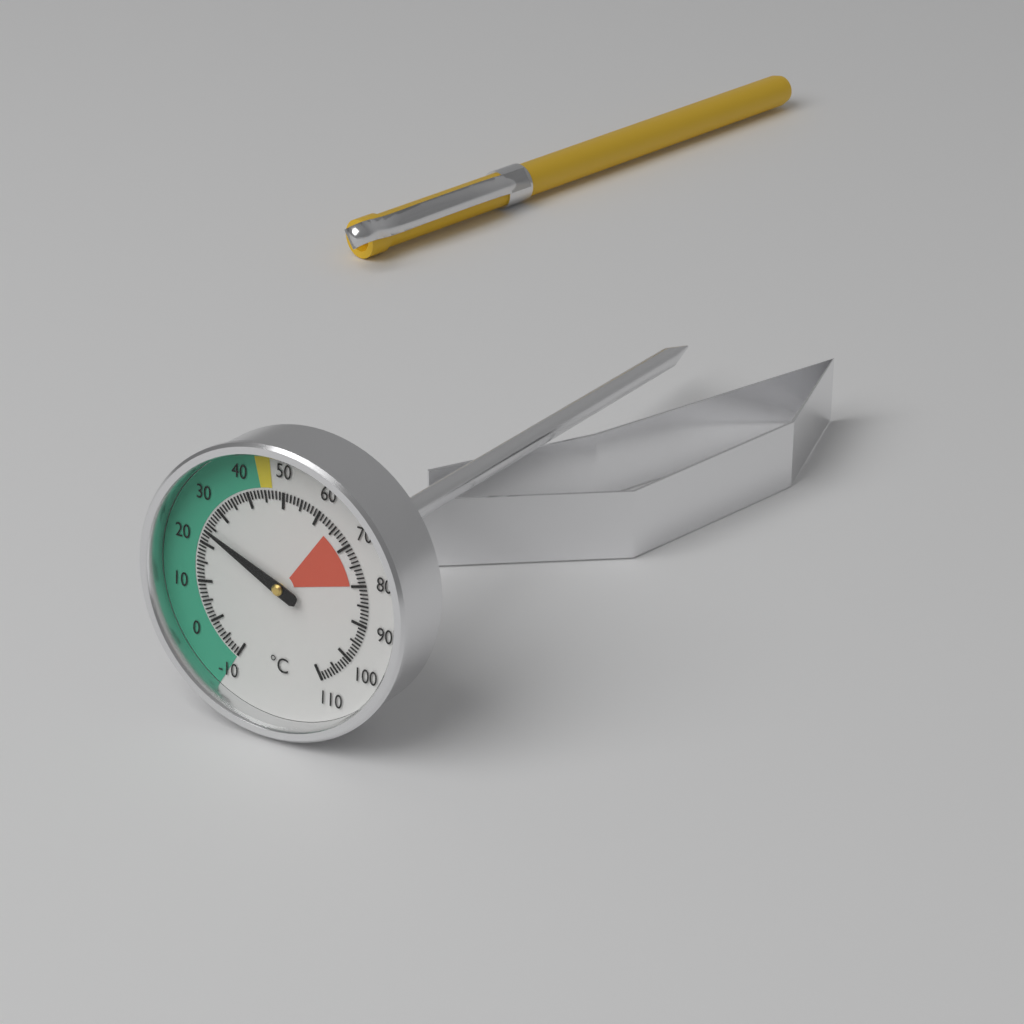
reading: 24 °C
